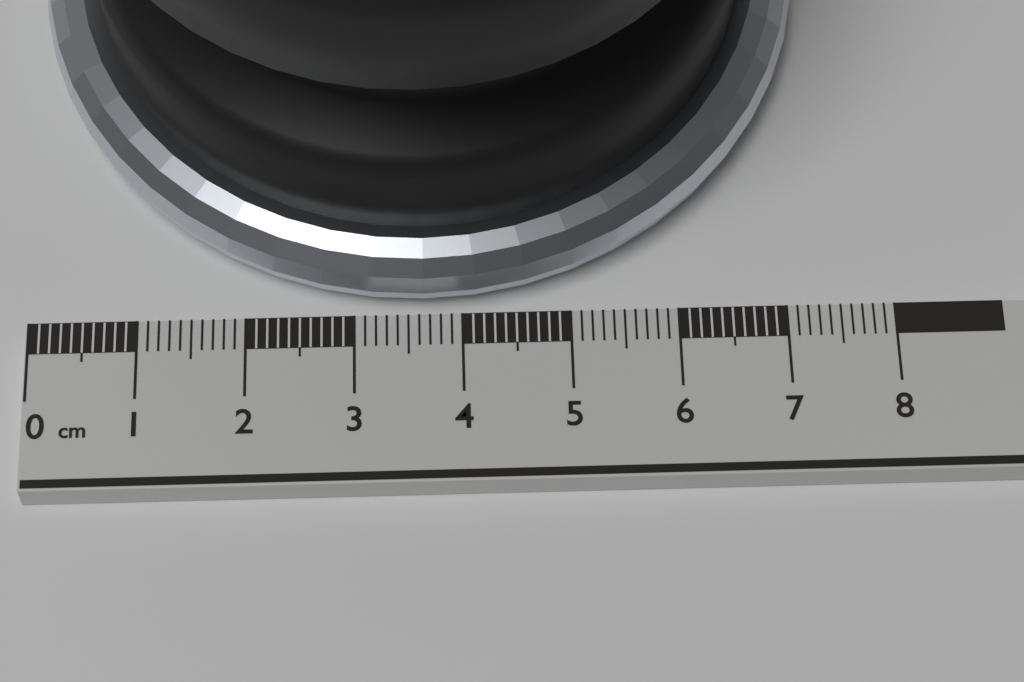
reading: 7.3 cm
